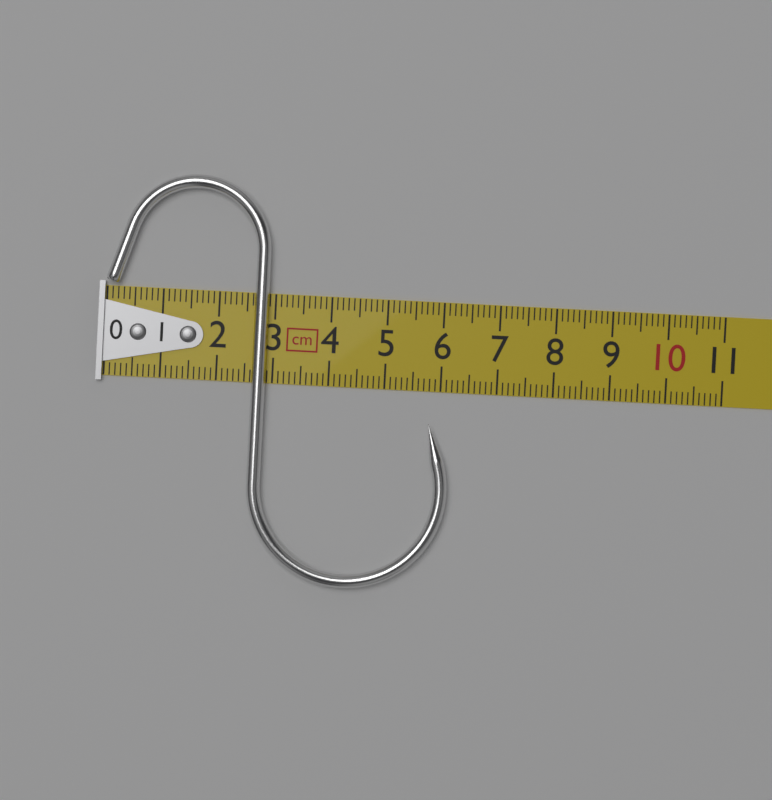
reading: 6.2 cm
